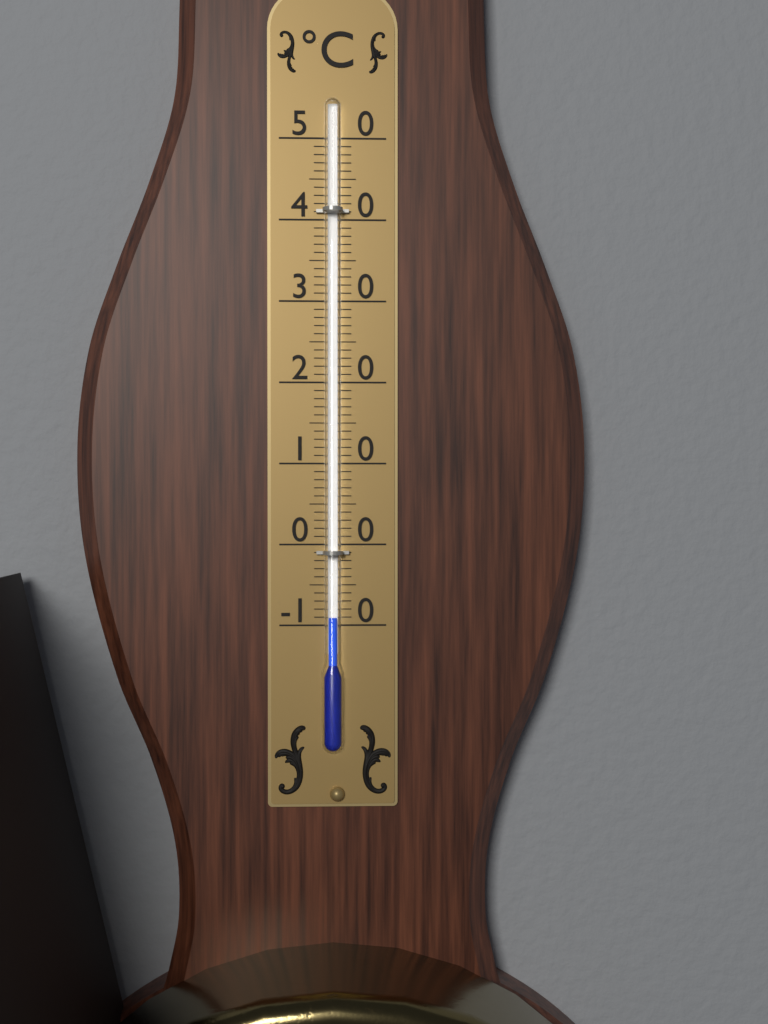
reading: -9 °C
